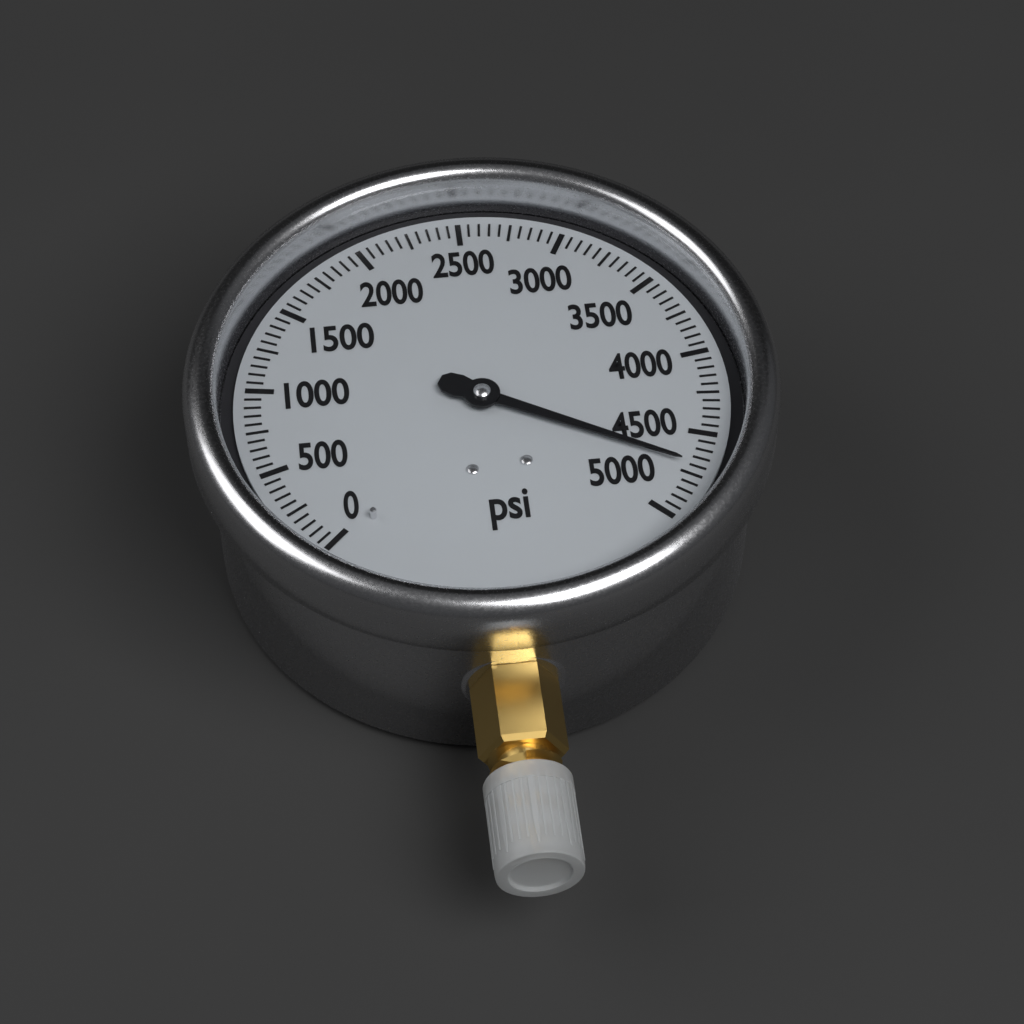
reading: 4700 psi
